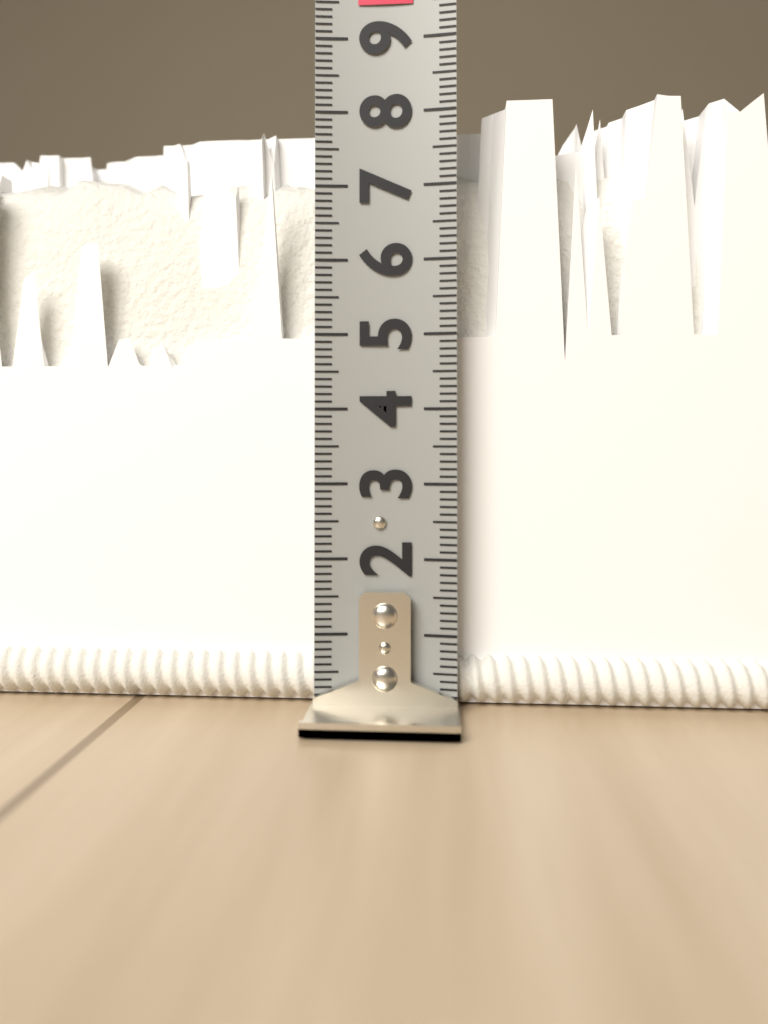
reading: 8.3 (no unit)
